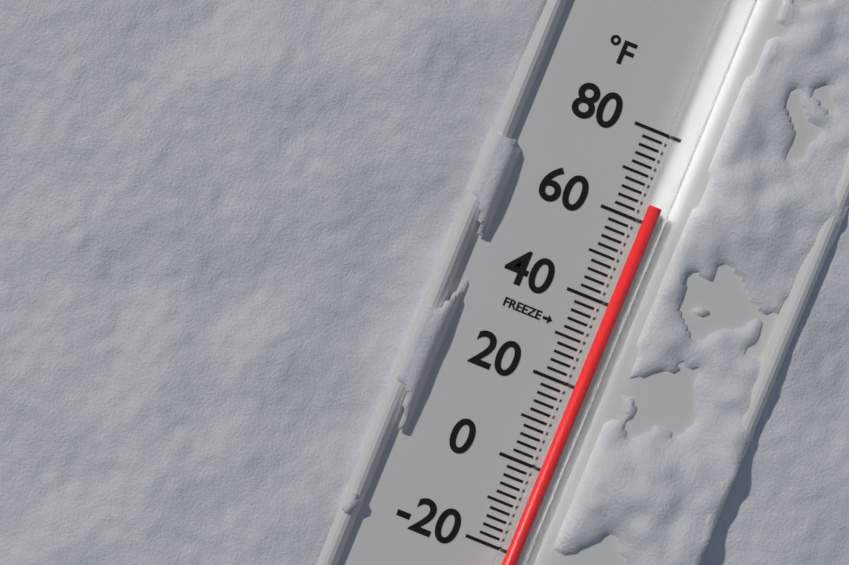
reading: 64 °F
